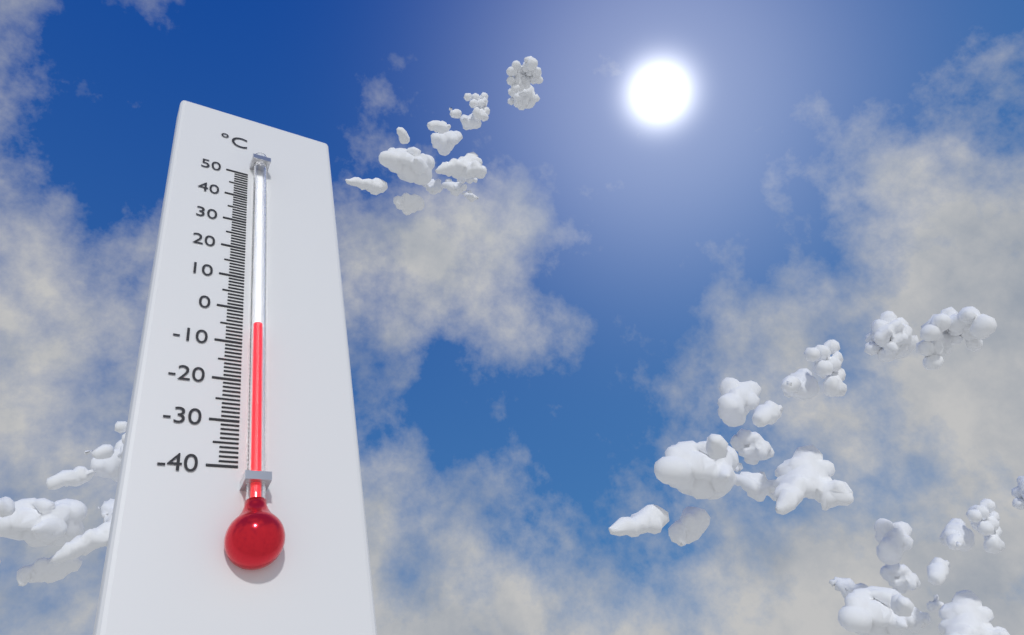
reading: -6 °C
